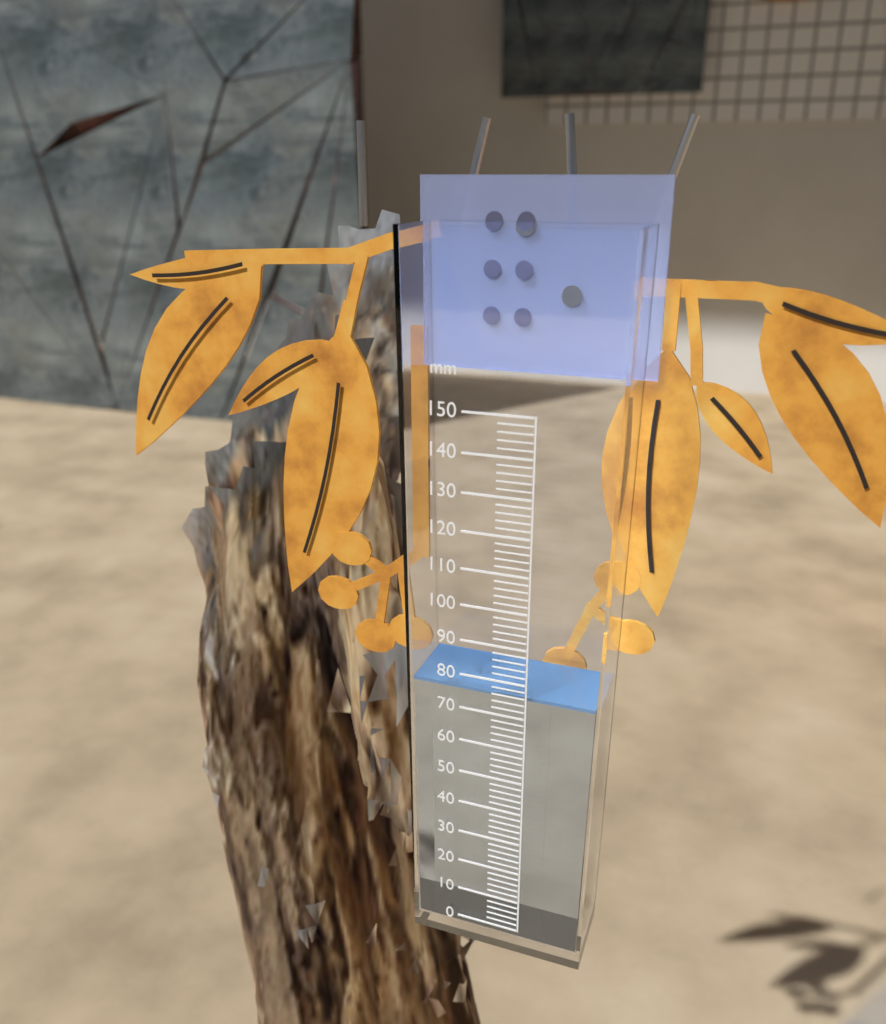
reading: 76 mm
